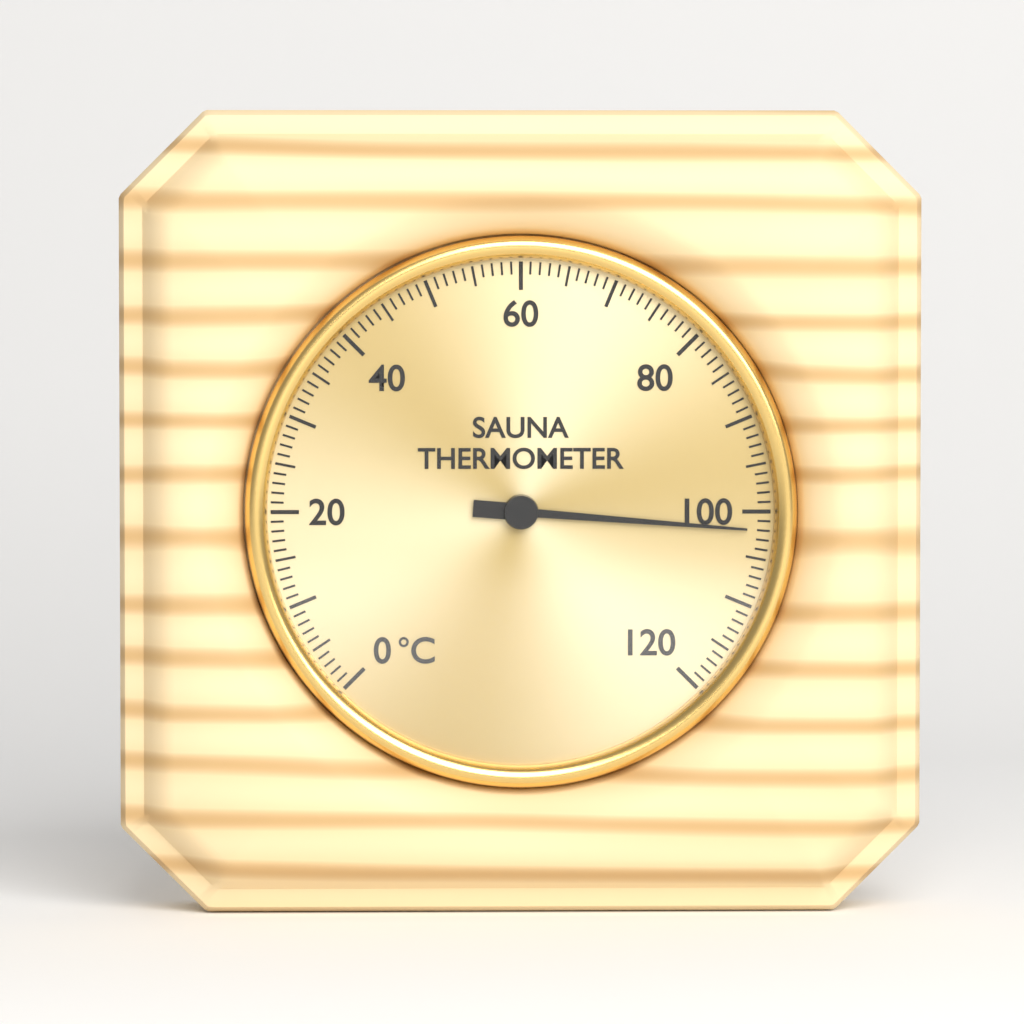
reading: 102 °C
